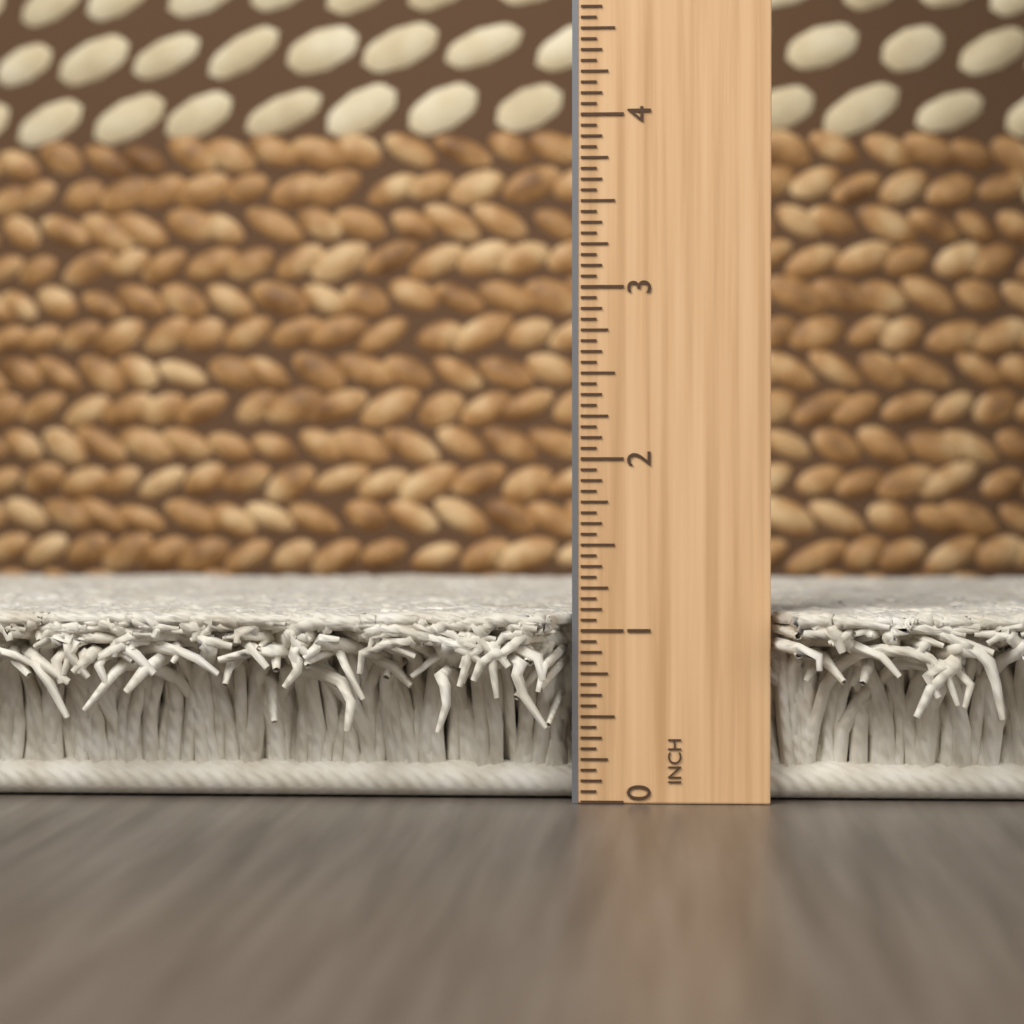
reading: 1.1250 in
